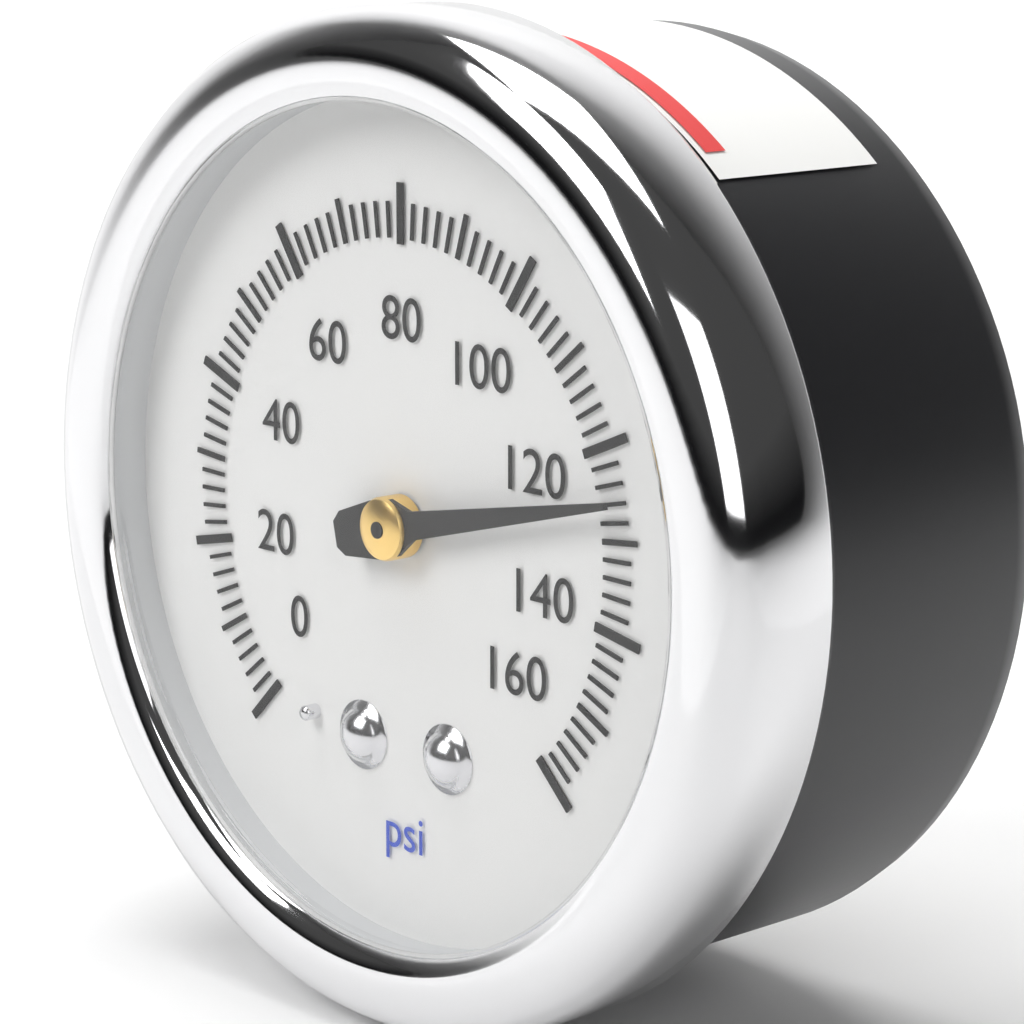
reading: 126 psi
